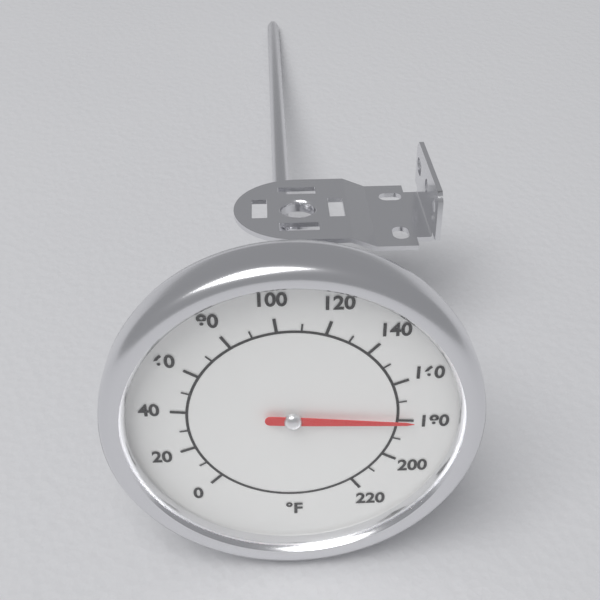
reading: 180 °F
